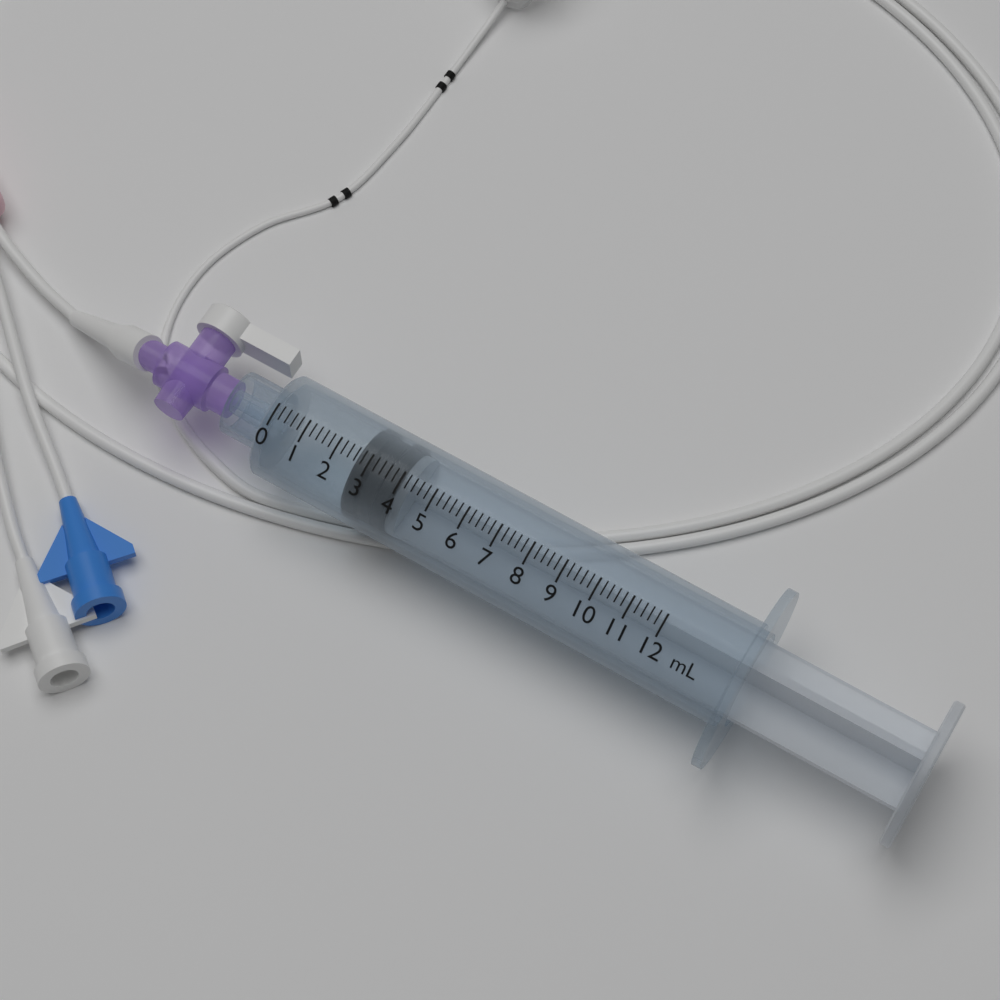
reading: 2.6 mL
